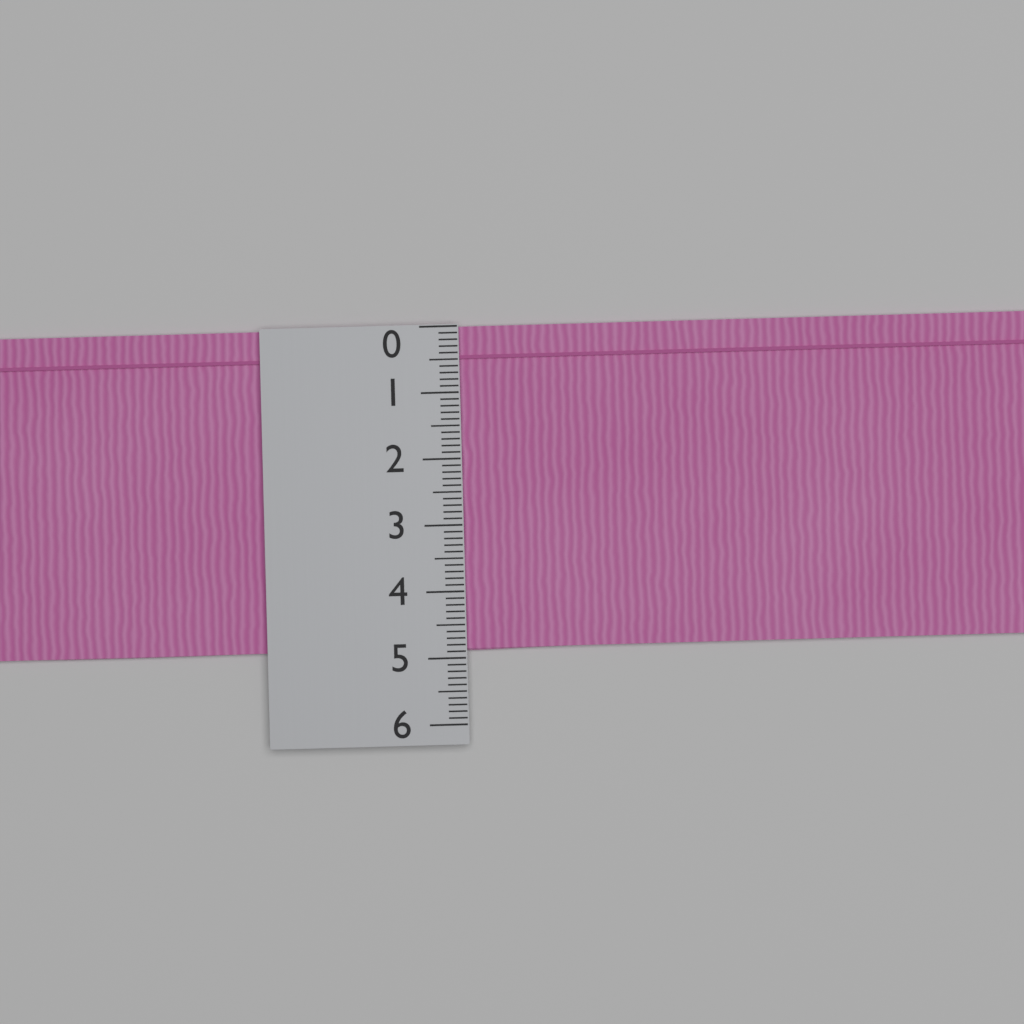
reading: 4.9 (no unit)
